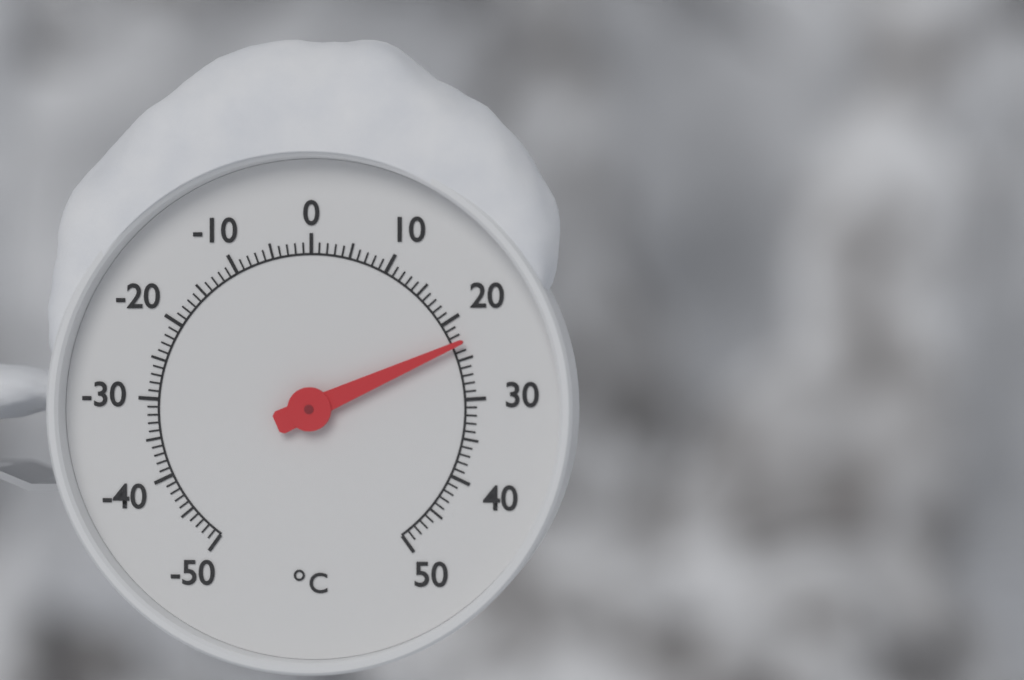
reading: 23 °C
